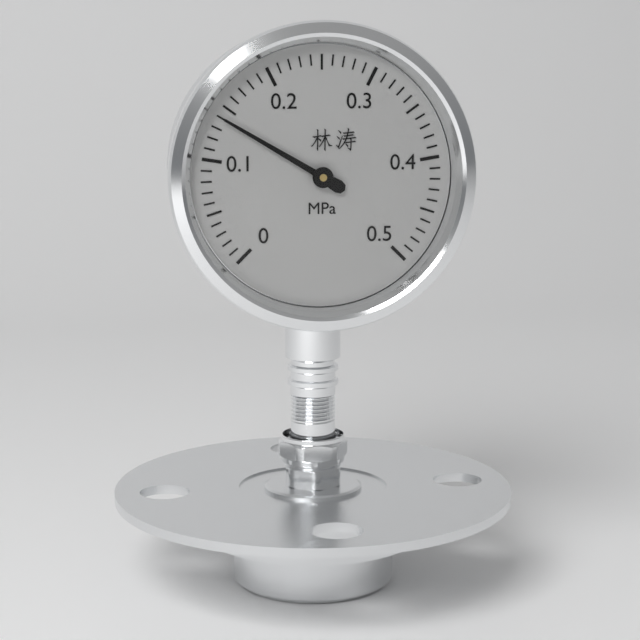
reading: 0.14 MPa
